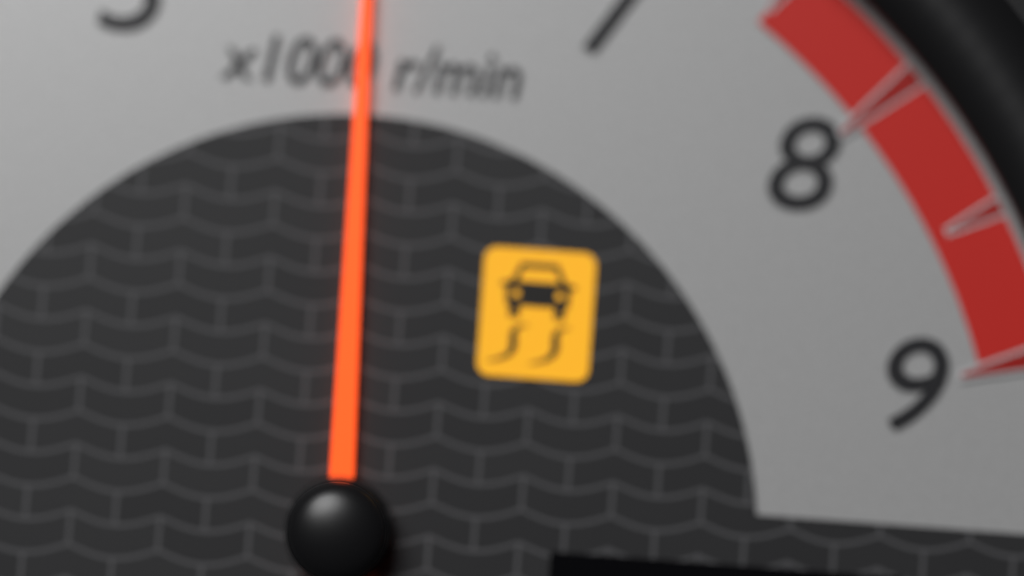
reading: 6.0 x1000 r/min
